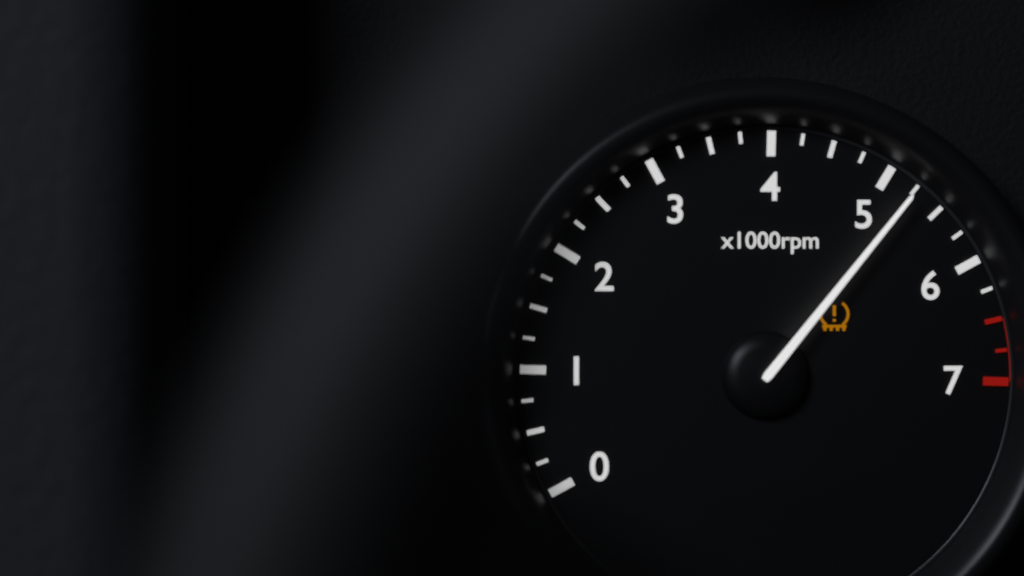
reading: 5250 rpm
